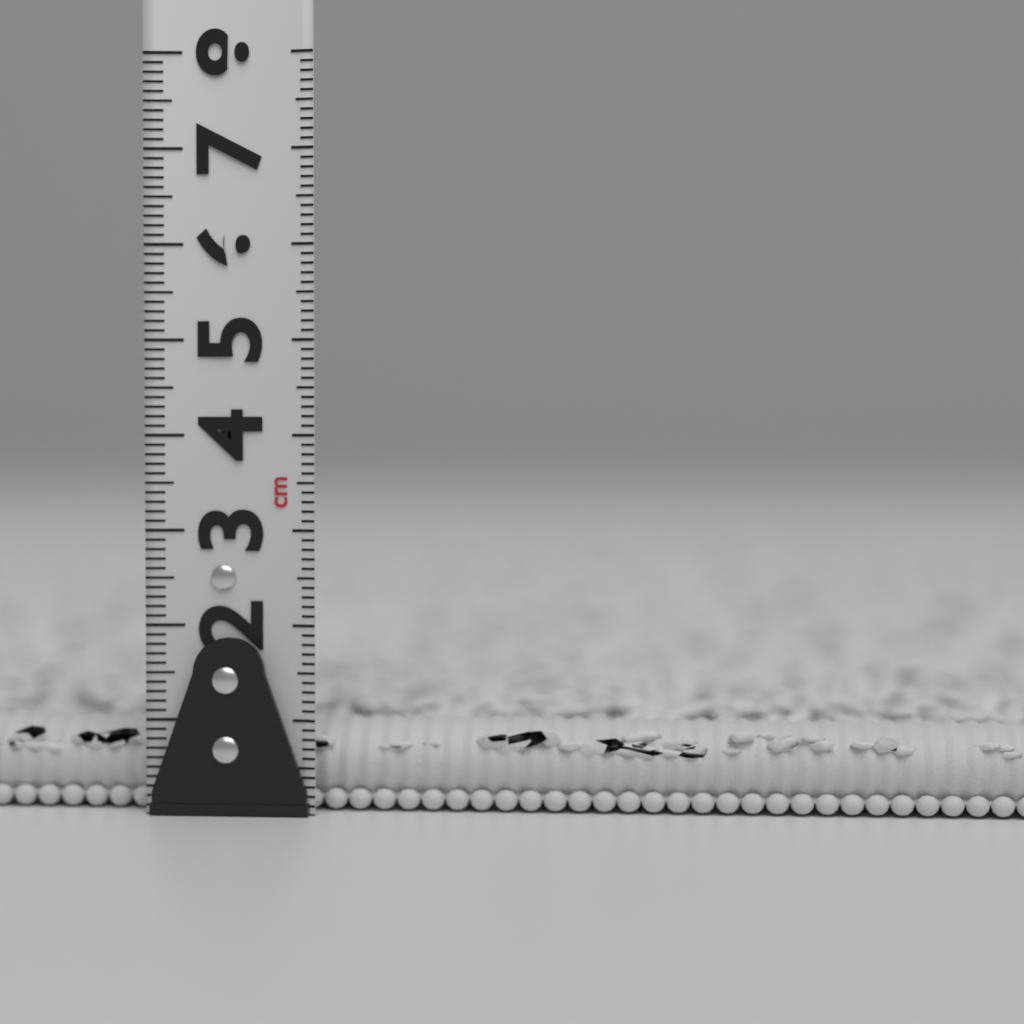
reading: 0.9 cm
